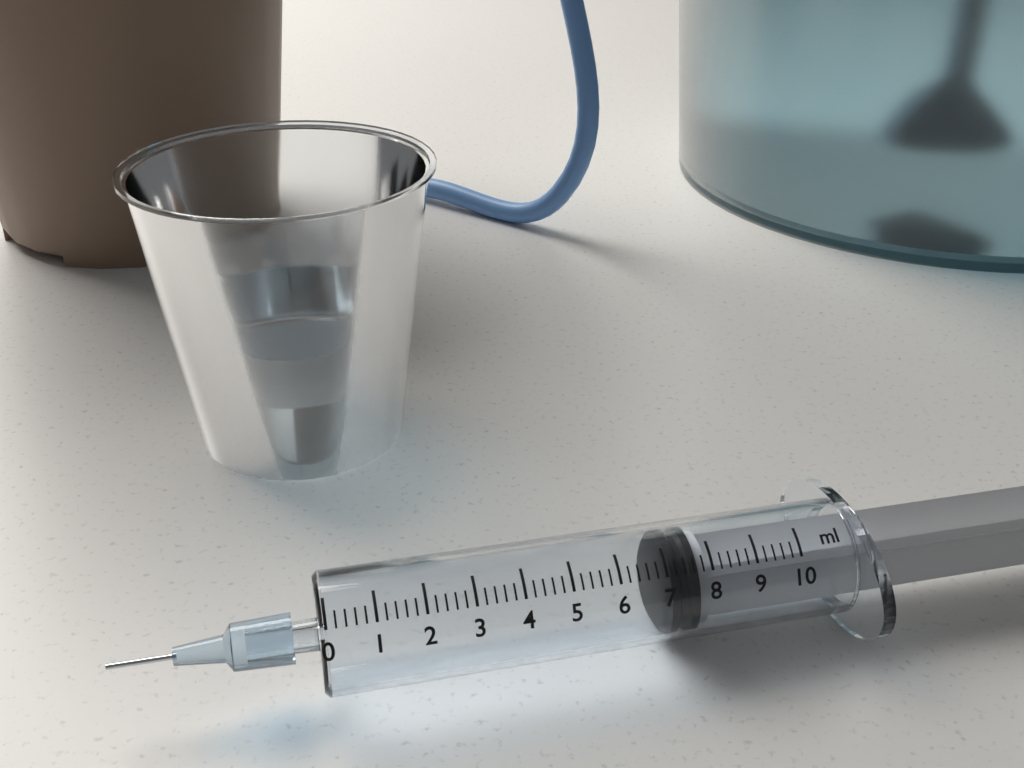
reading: 7.0 ml
